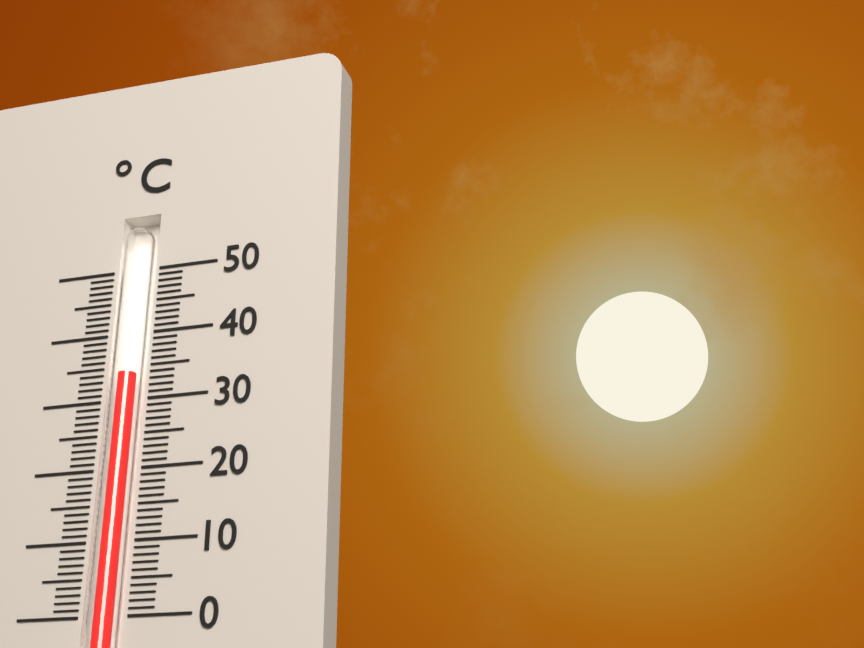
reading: 34 °C
